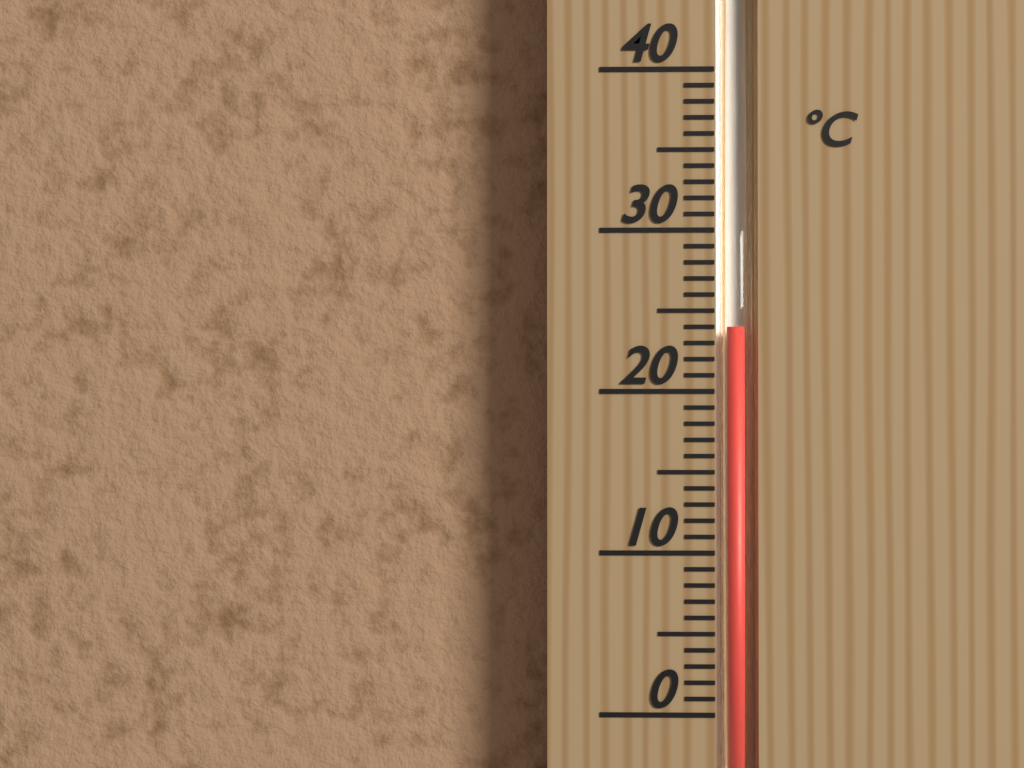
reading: 24 °C
